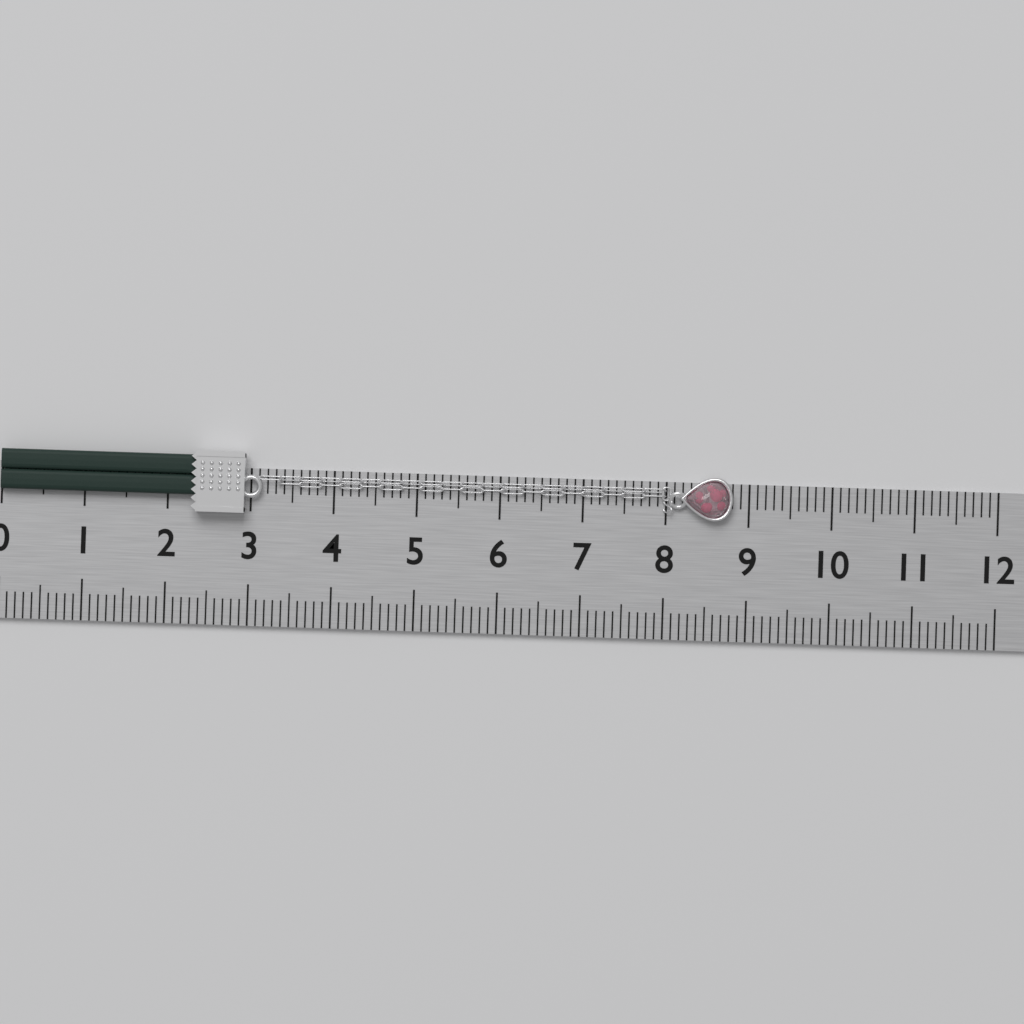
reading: 8.8 (no unit)
